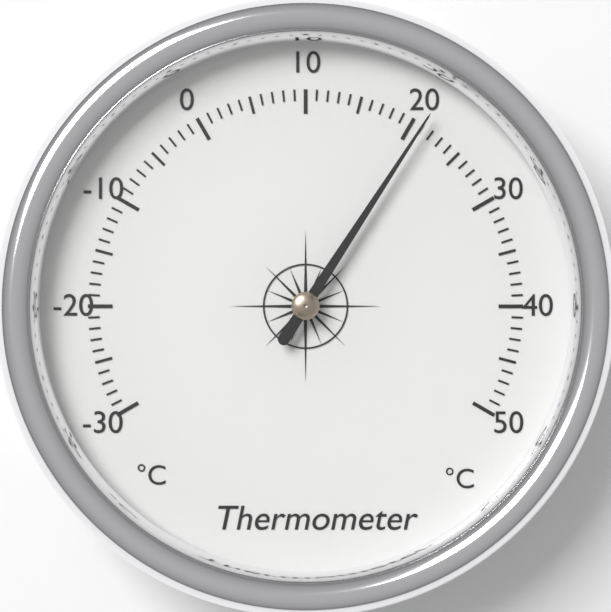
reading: 21 °C
